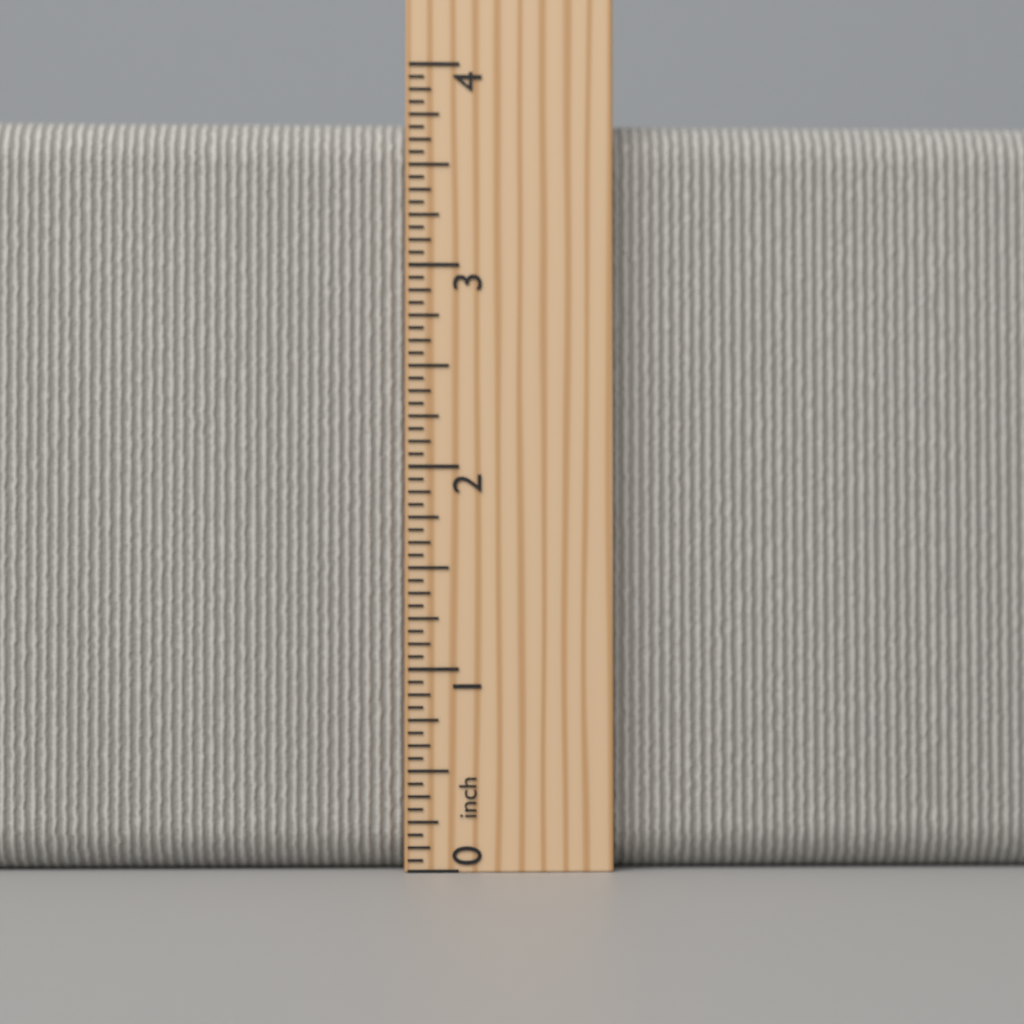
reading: 3.7500 inch
